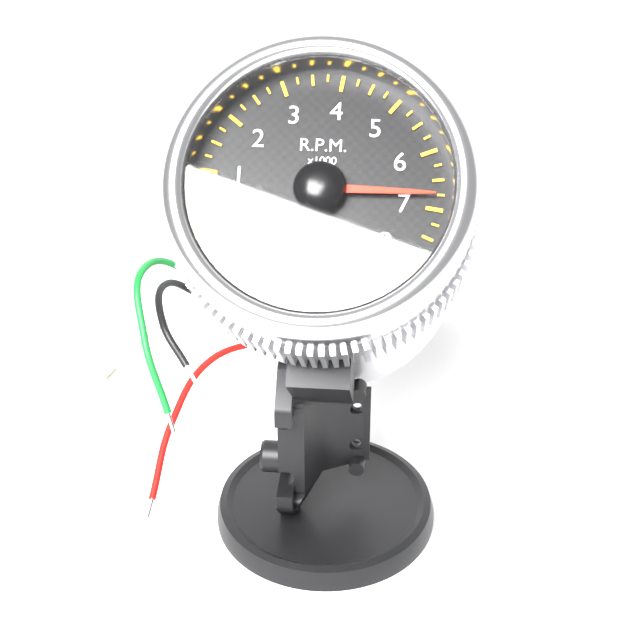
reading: 6.75 x1000 RPM
